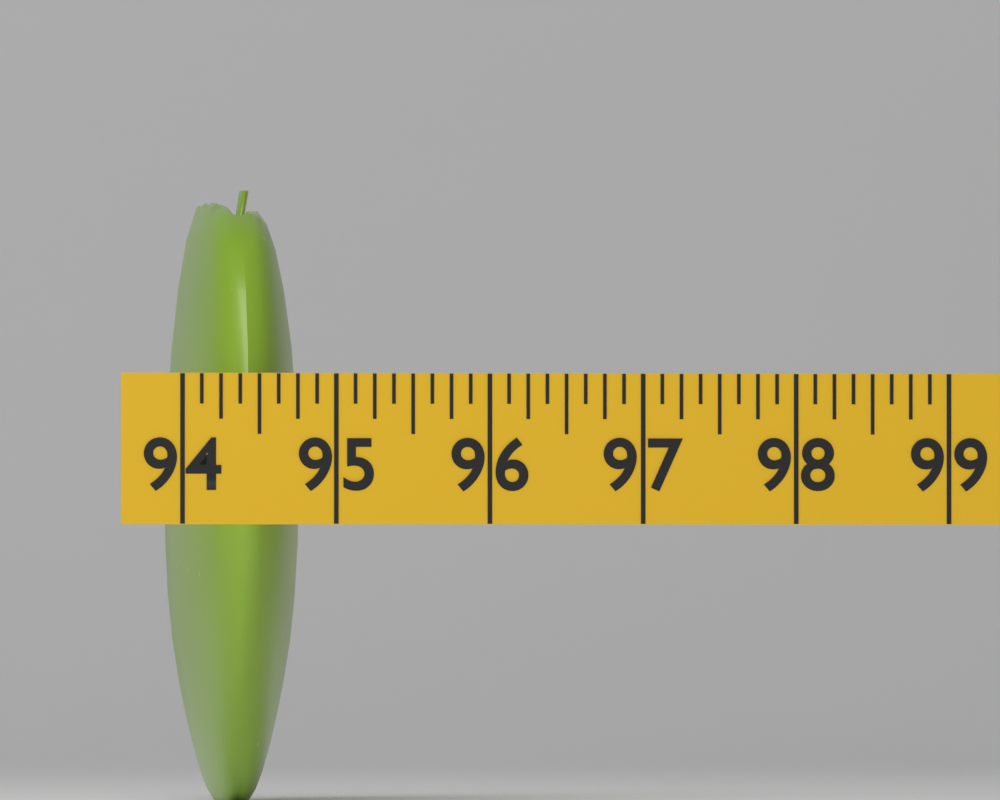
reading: 94.875 (no unit)
